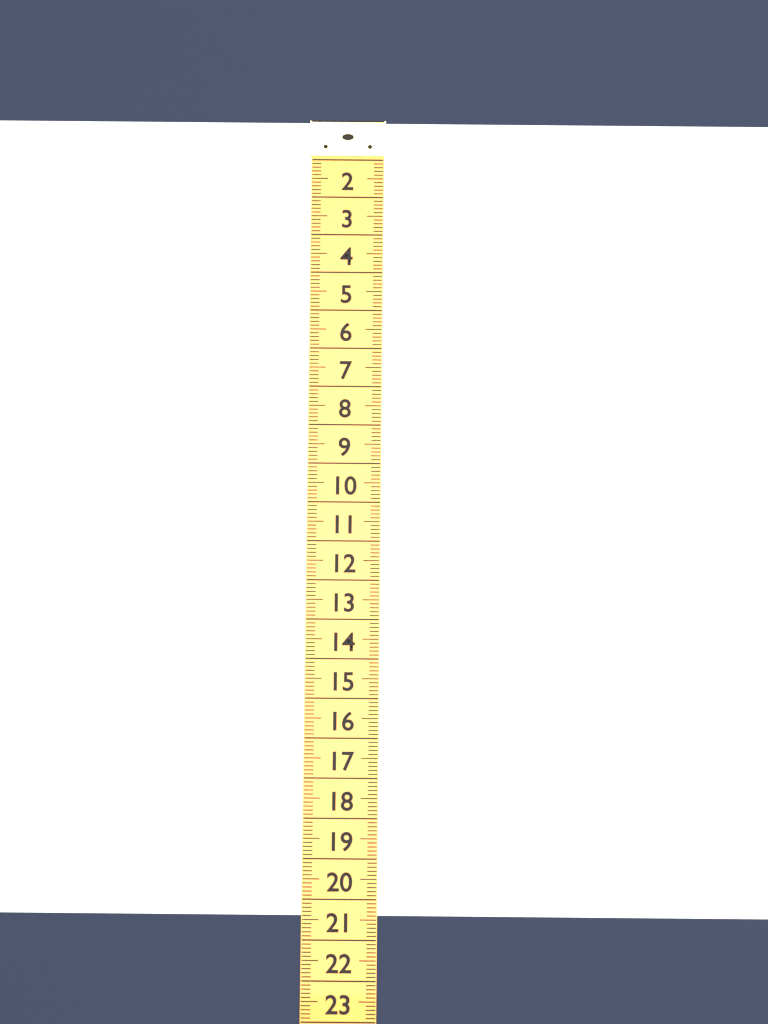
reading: 20.3 (no unit)
